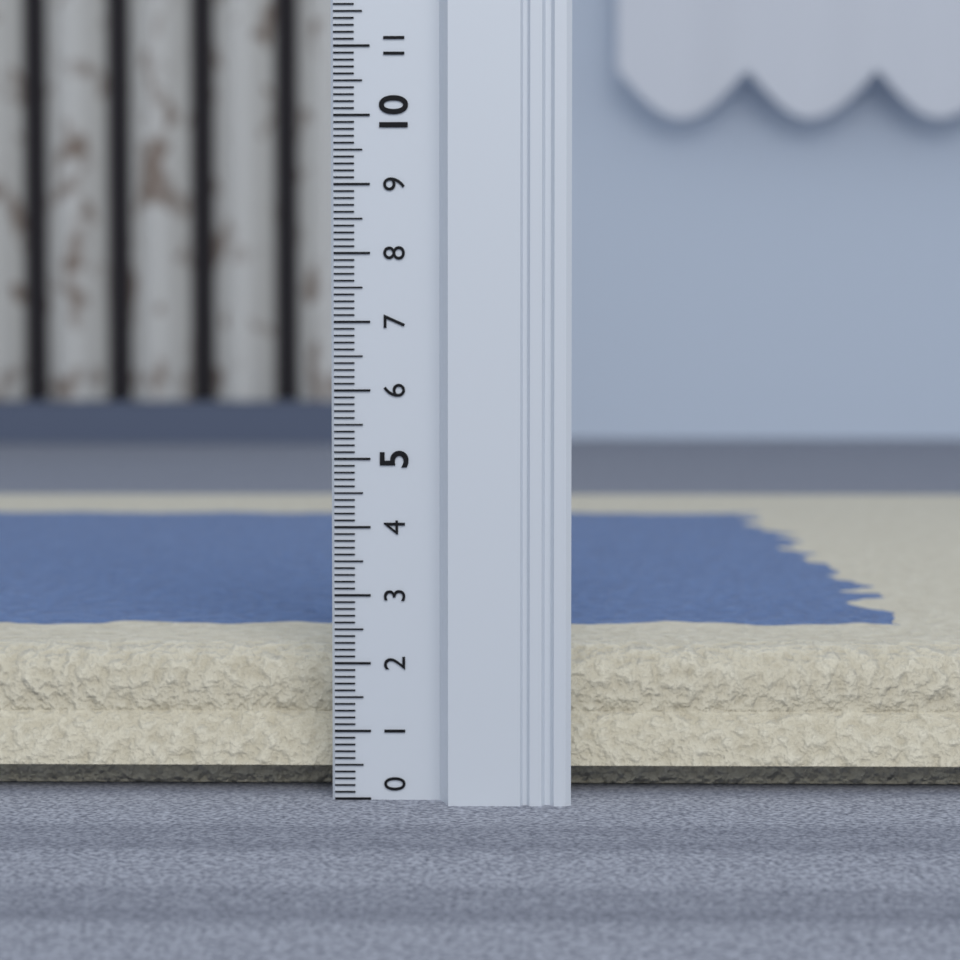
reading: 2.1 (no unit)
